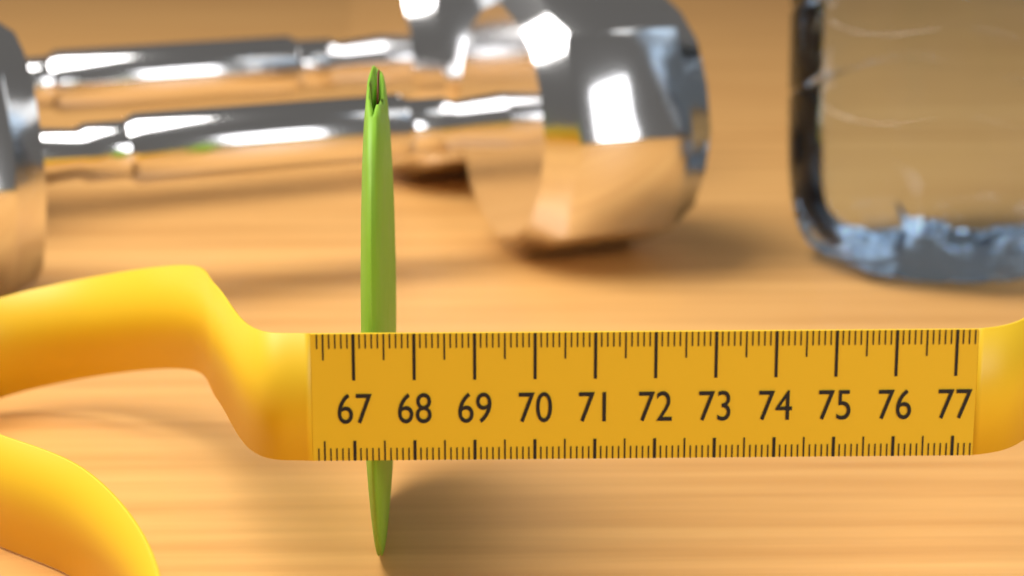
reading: 67.6 (no unit)
